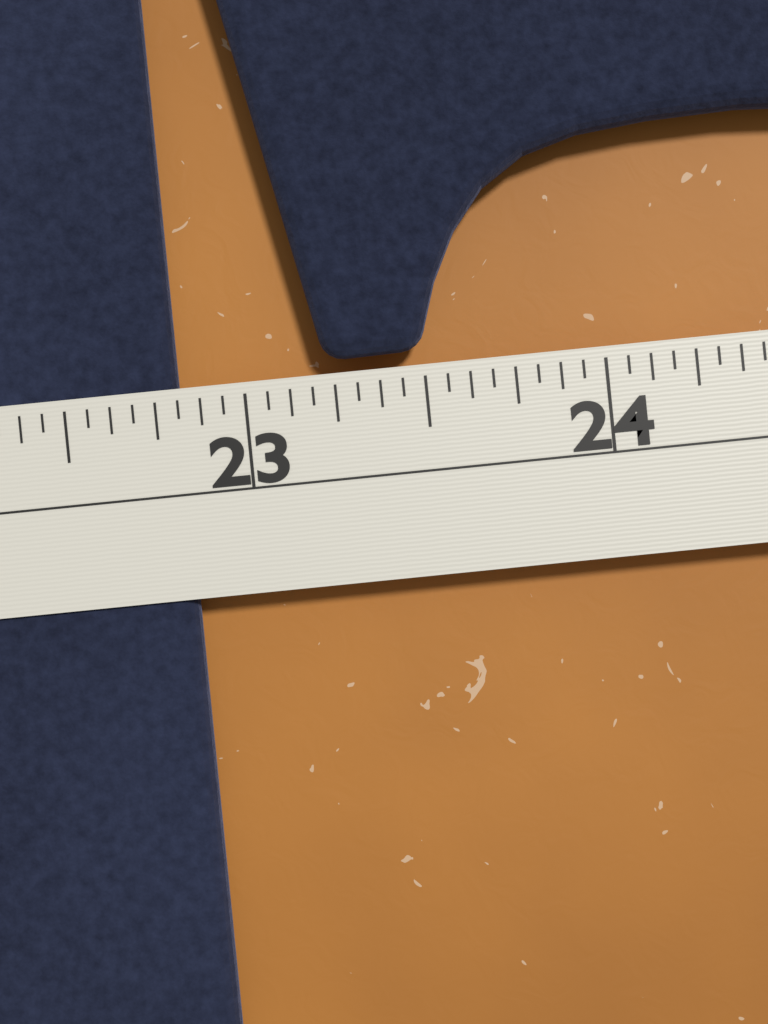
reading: 22.8125 in
